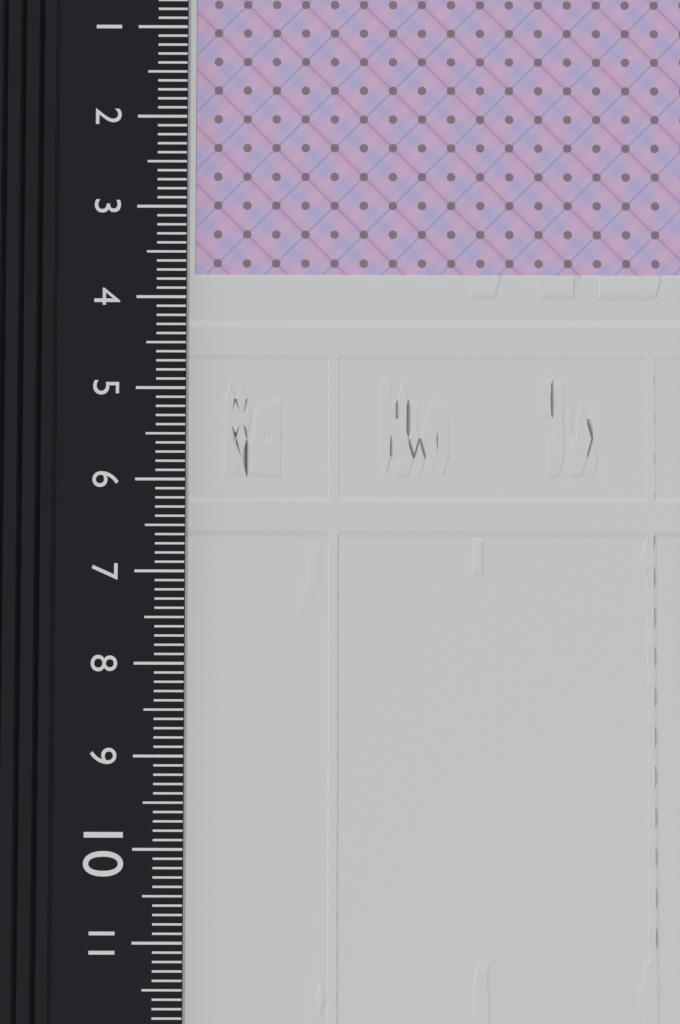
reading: 3.7 cm
